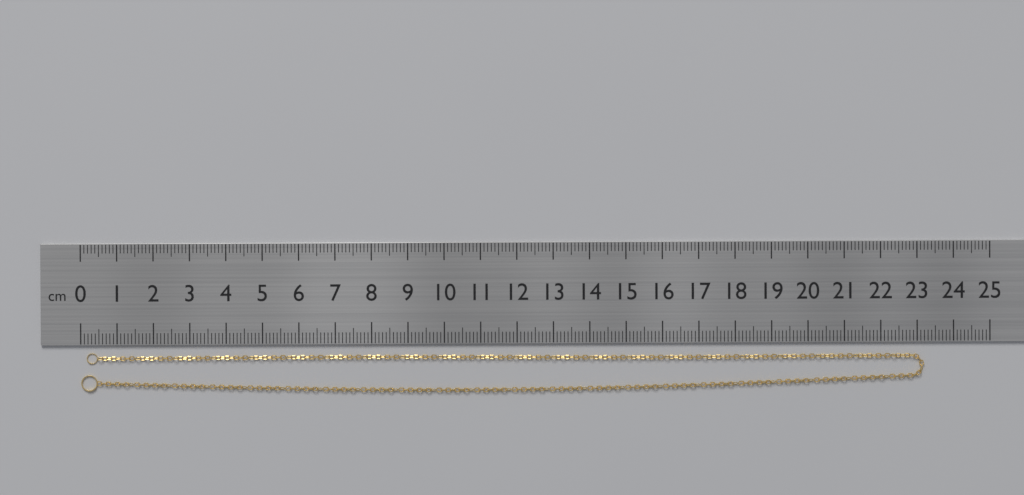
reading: 23.2 cm
